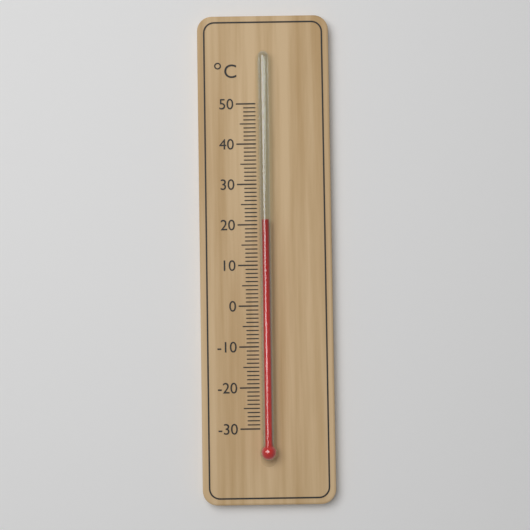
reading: 21 °C
